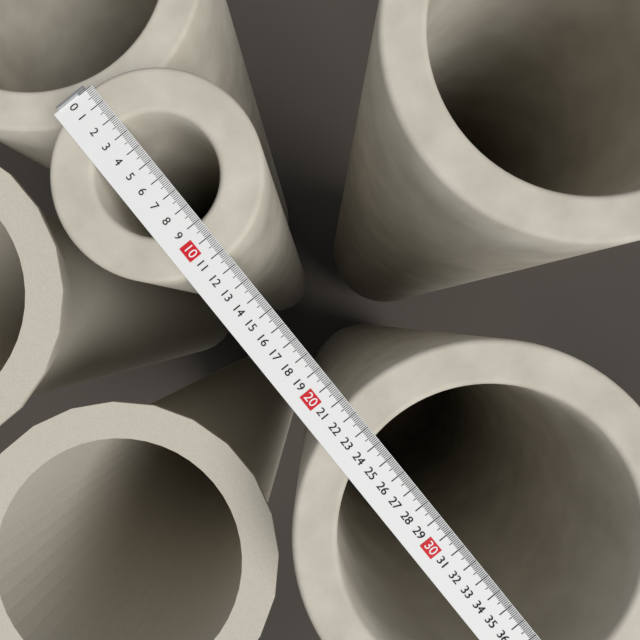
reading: 11.4 (no unit)
